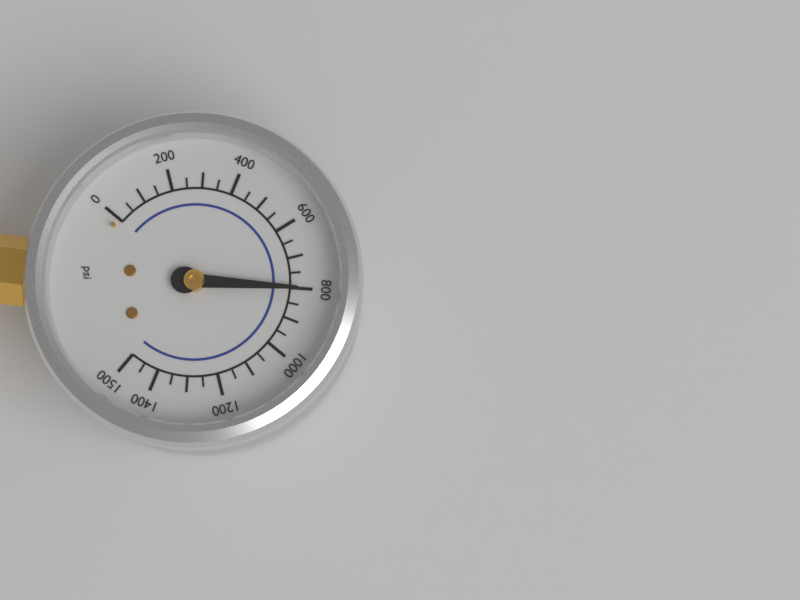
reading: 800 psi
